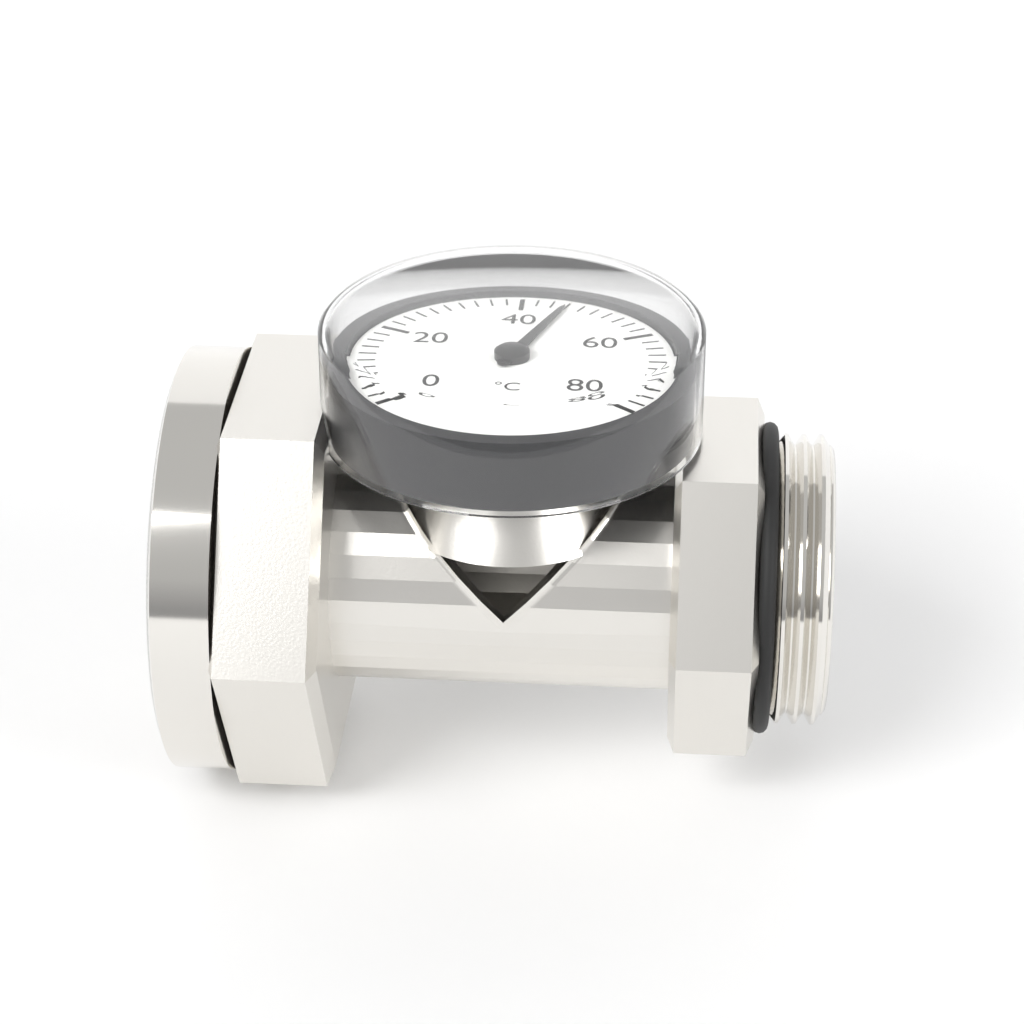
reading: 46 °C
